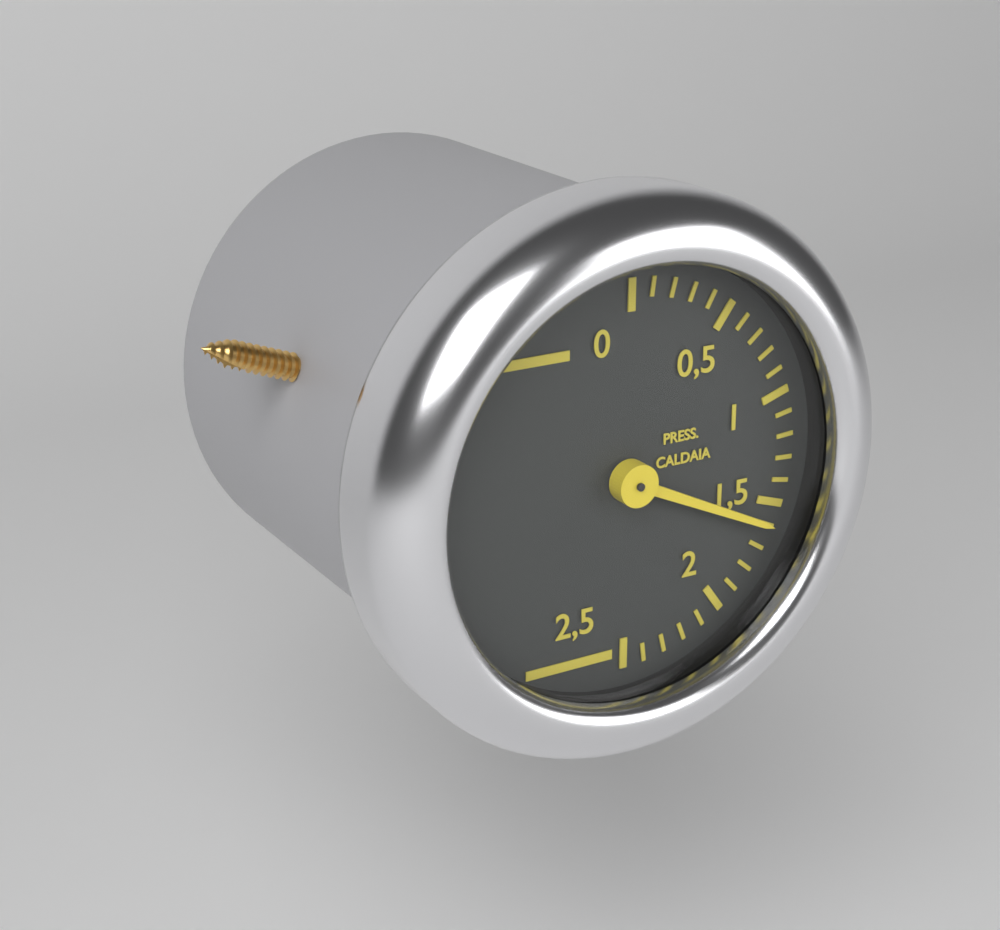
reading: 1.6 (no unit)
